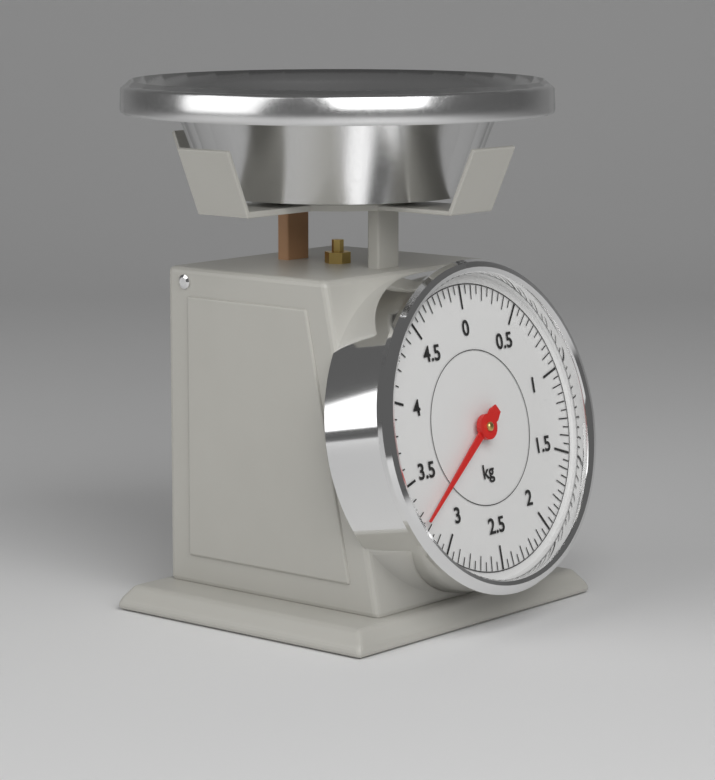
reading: 3.25 kg
